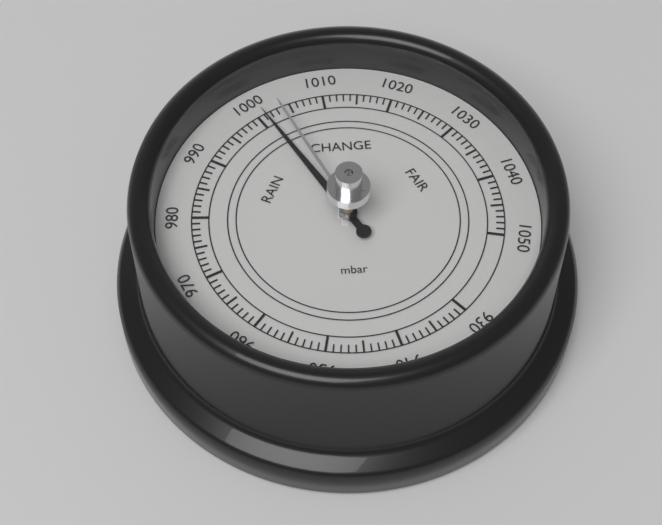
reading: 1001 mbar
